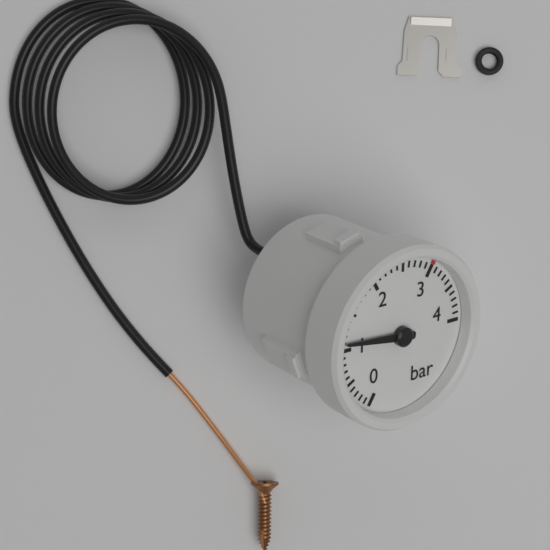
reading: 1.1 bar
